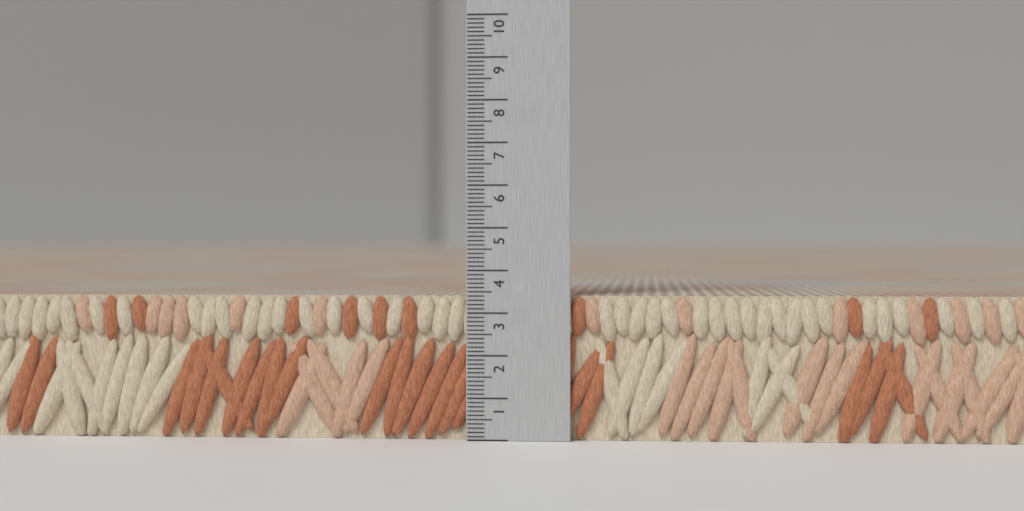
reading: 3.4 (no unit)
